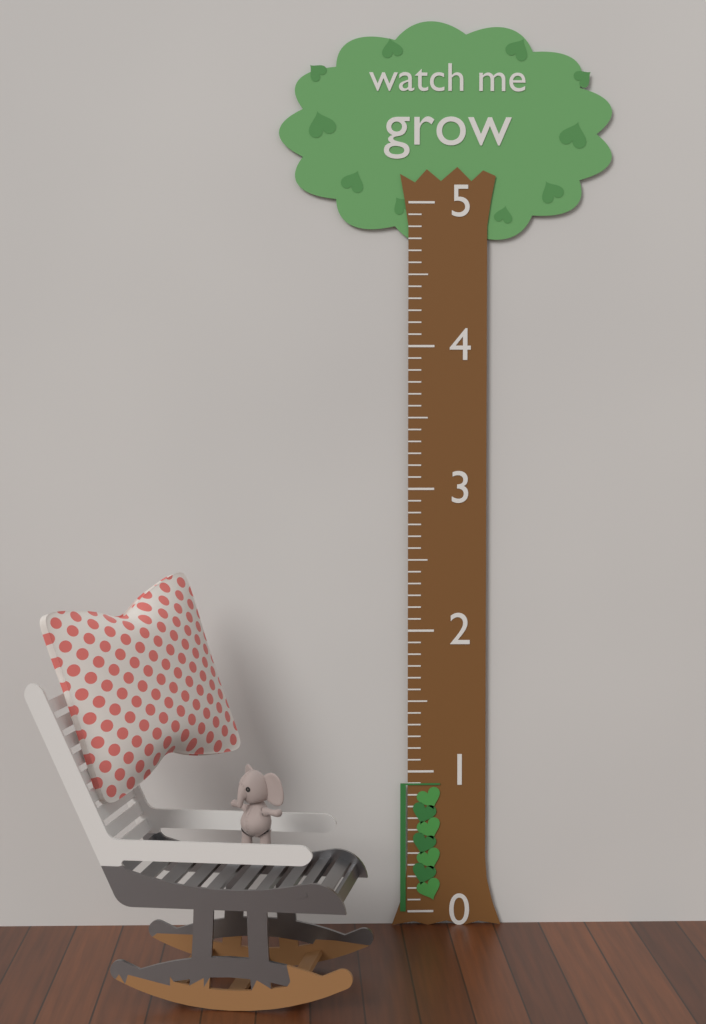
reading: 0.916667 (no unit)
